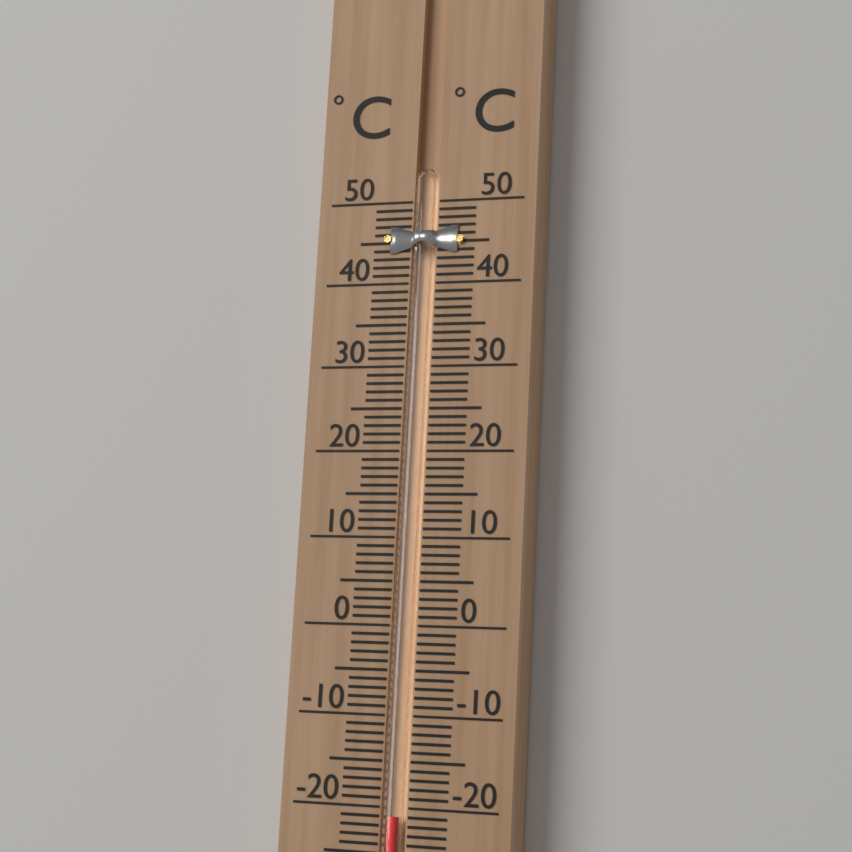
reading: -21 °C
